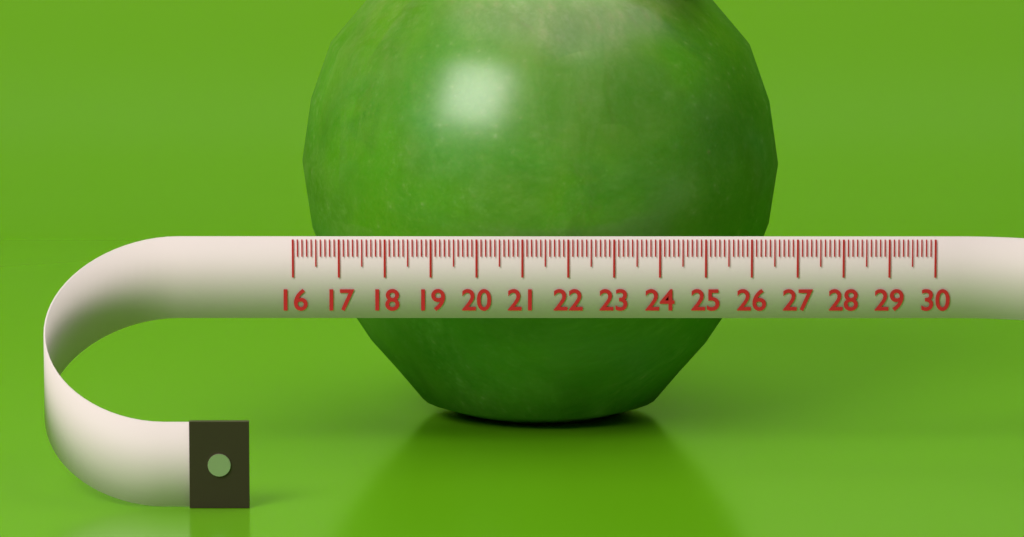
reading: 26.8 (no unit)
